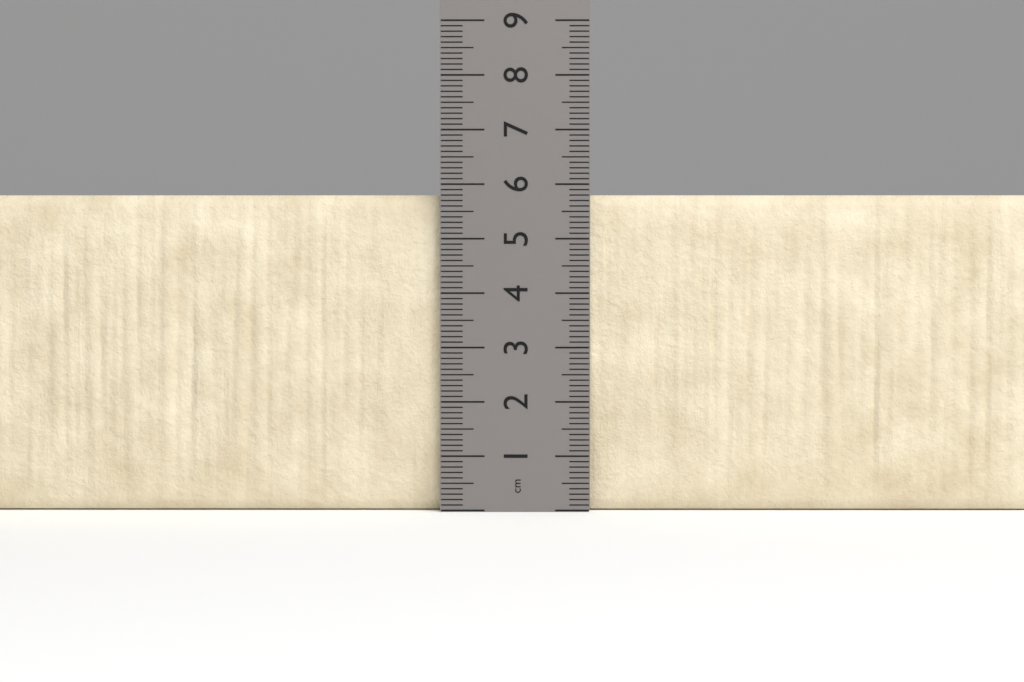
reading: 5.8 cm
